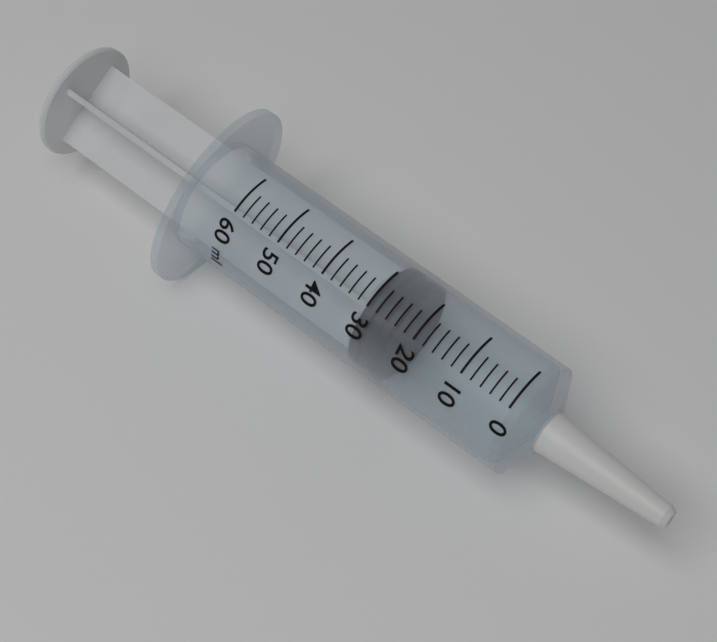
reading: 24 ml
